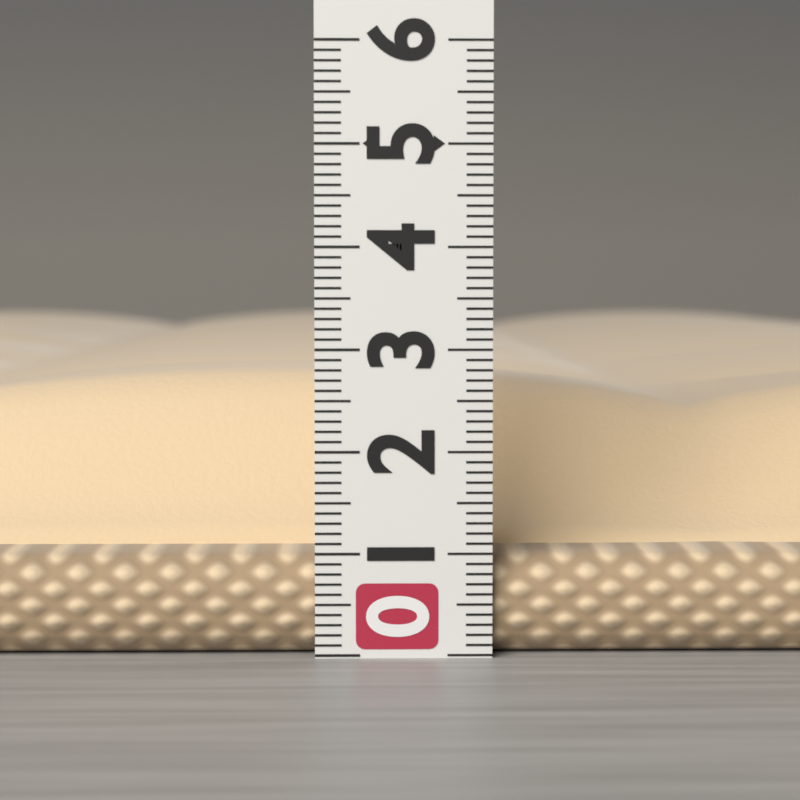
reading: 2.7 (no unit)
